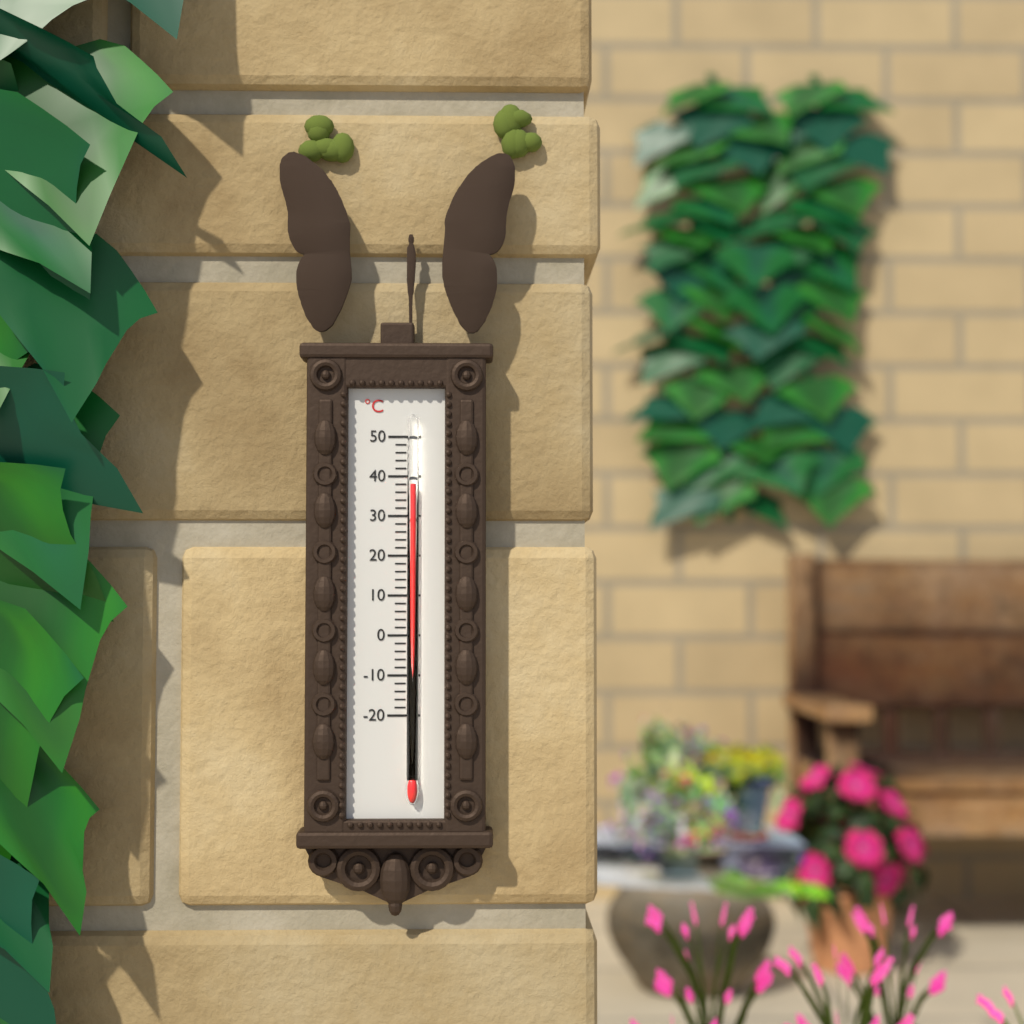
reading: 38 °C
